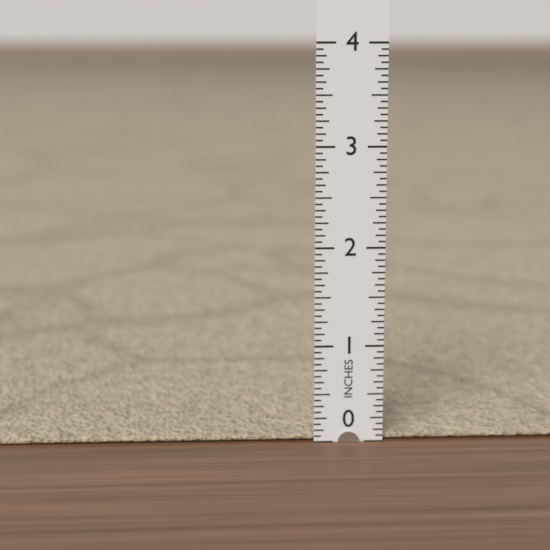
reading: 0.0625 in
